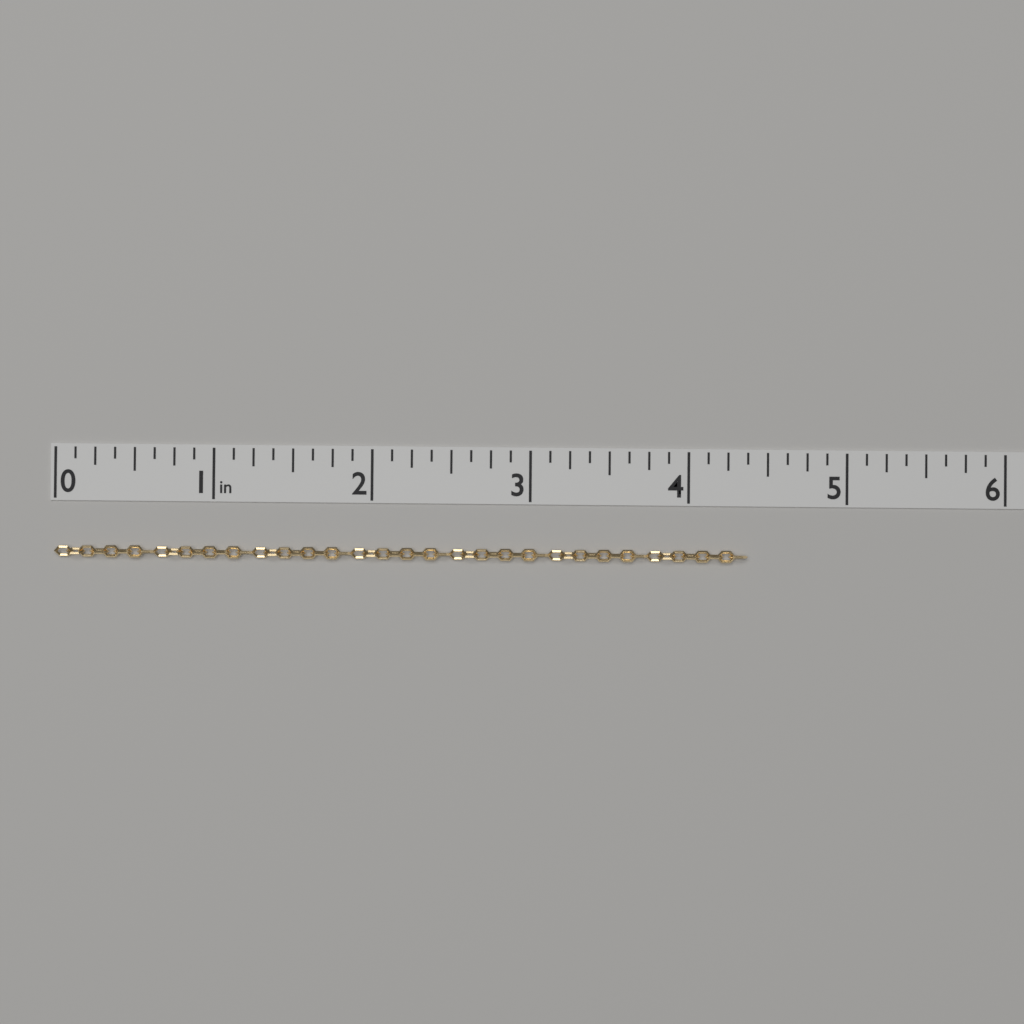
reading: 4.375 in
